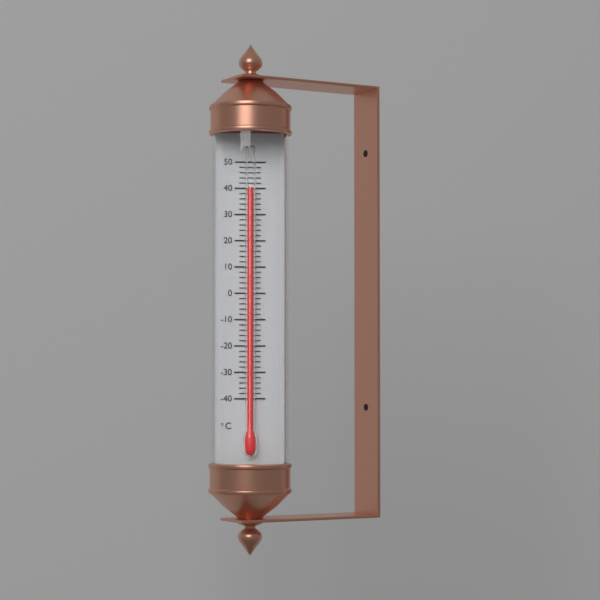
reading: 40 °C
